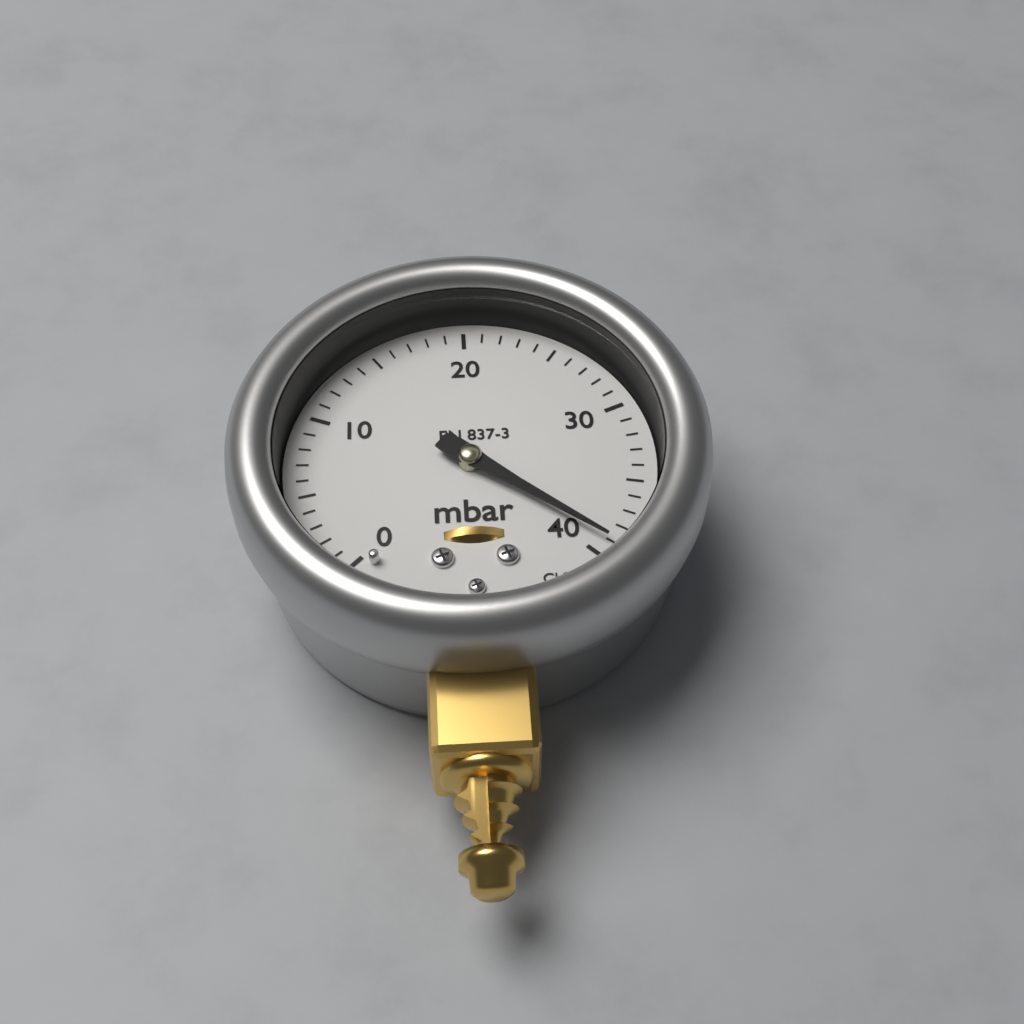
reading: 39 mbar
